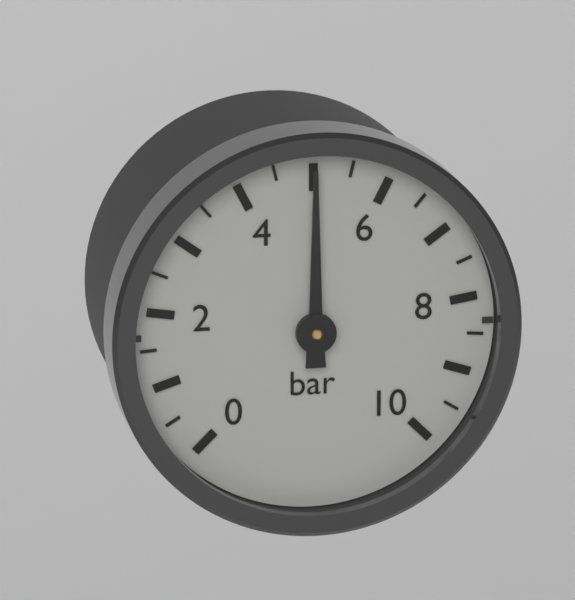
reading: 5.0 bar
